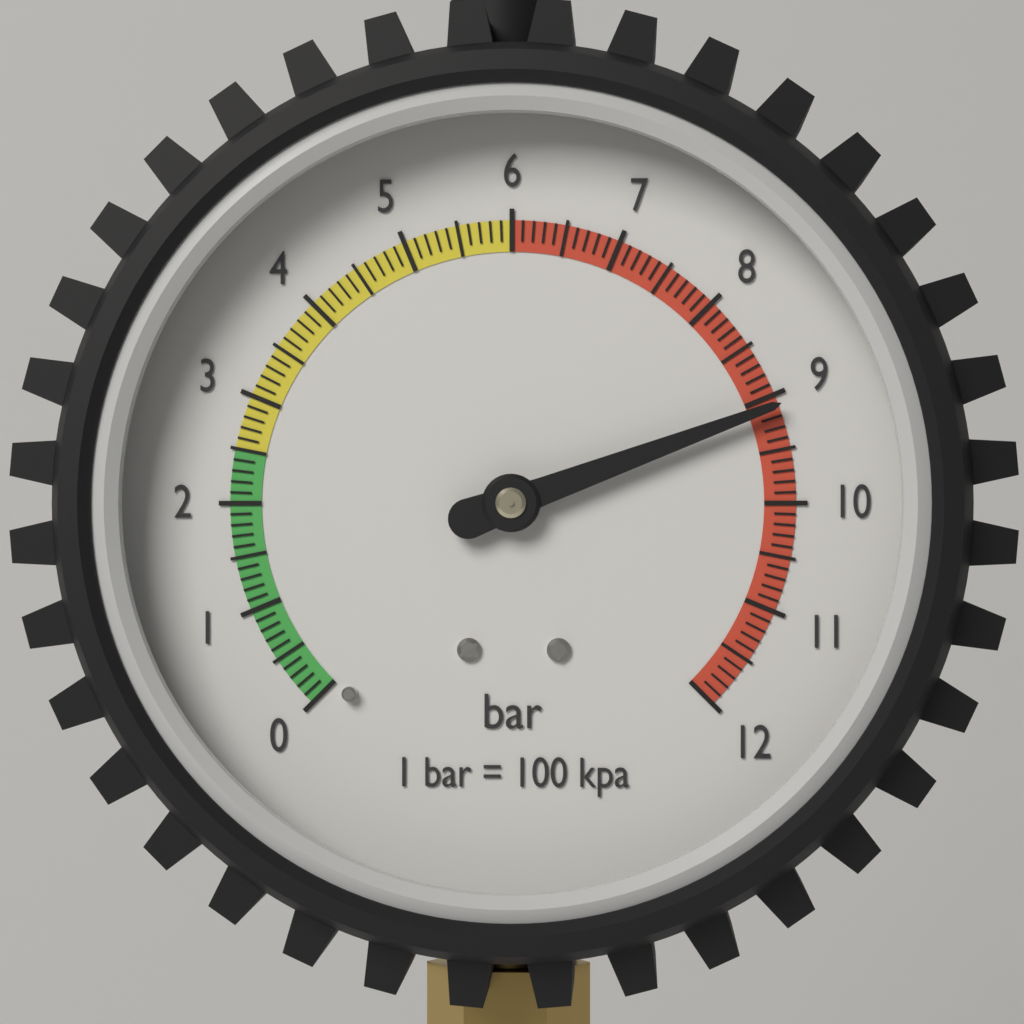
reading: 9.1 bar
